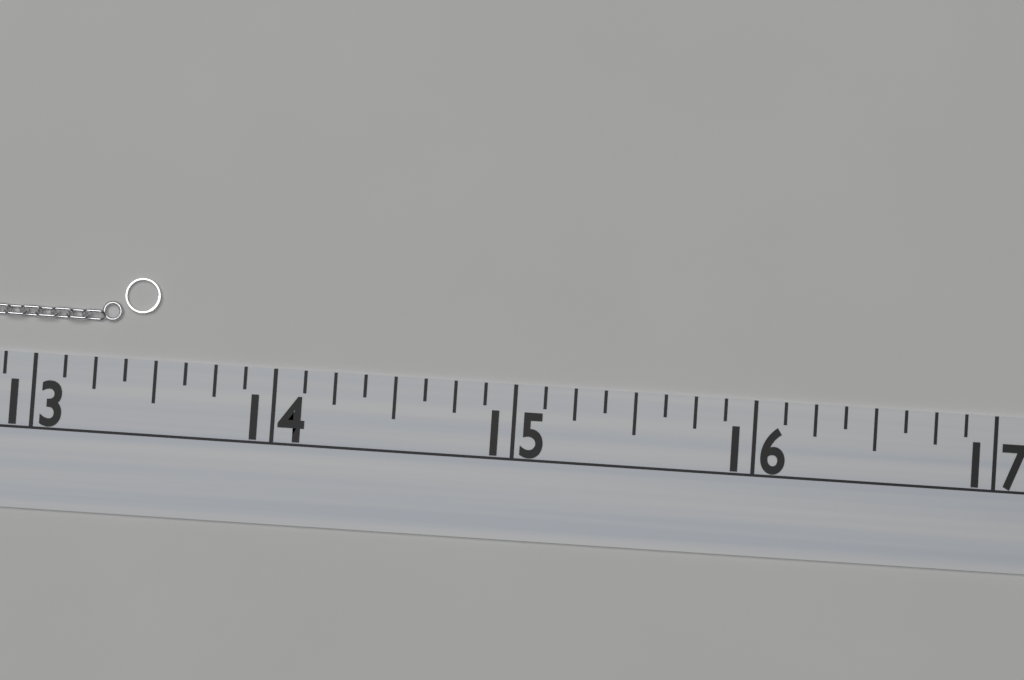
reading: 13.500 (no unit)
